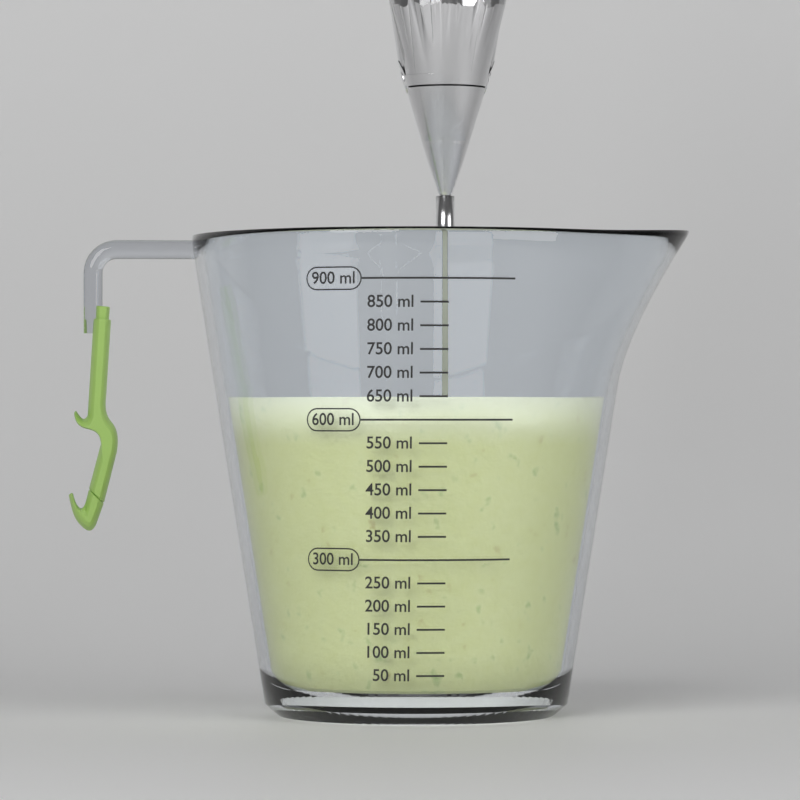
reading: 650 ml
